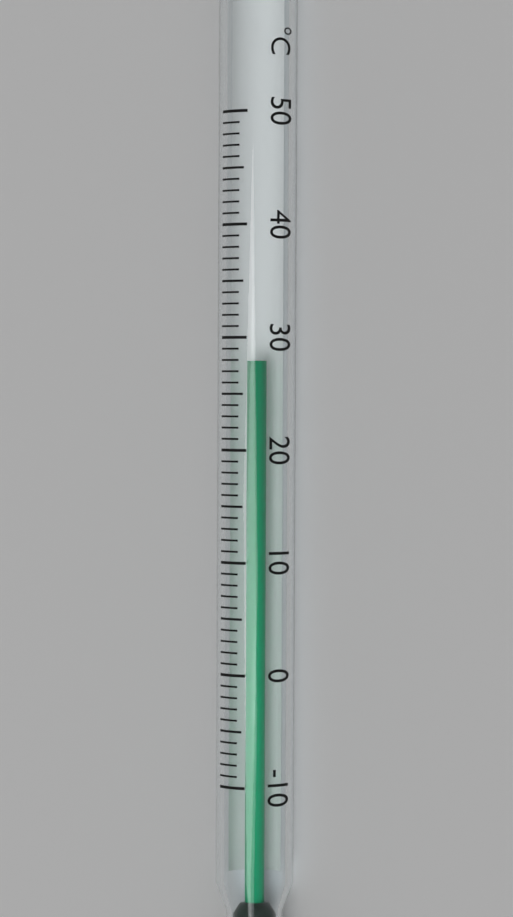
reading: 28 °C
